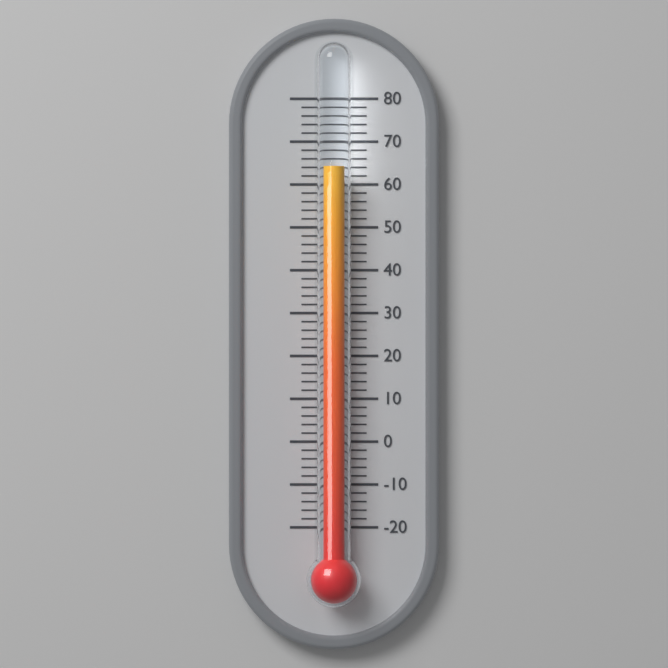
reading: 64 (no unit)
